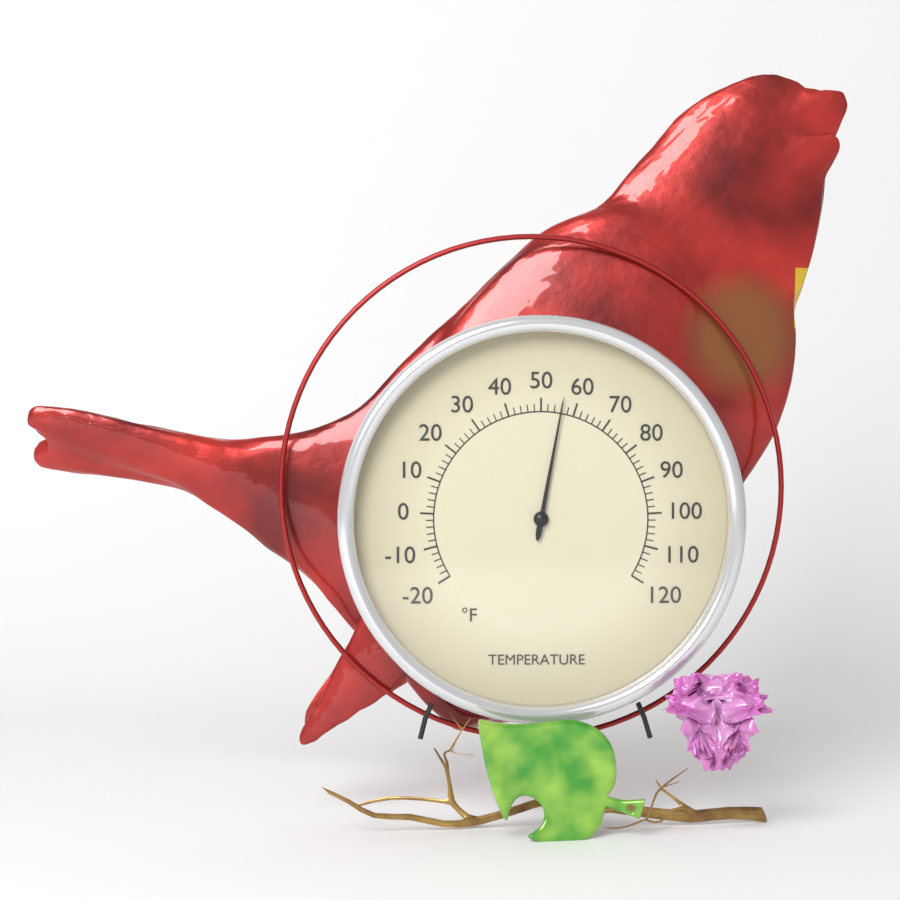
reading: 56 °F
